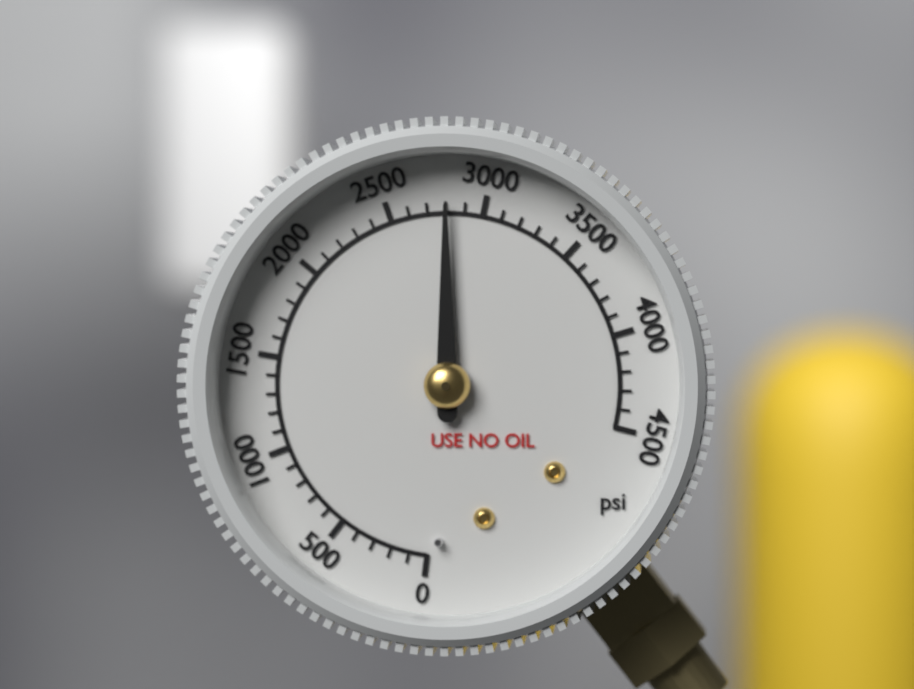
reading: 2800 psi
